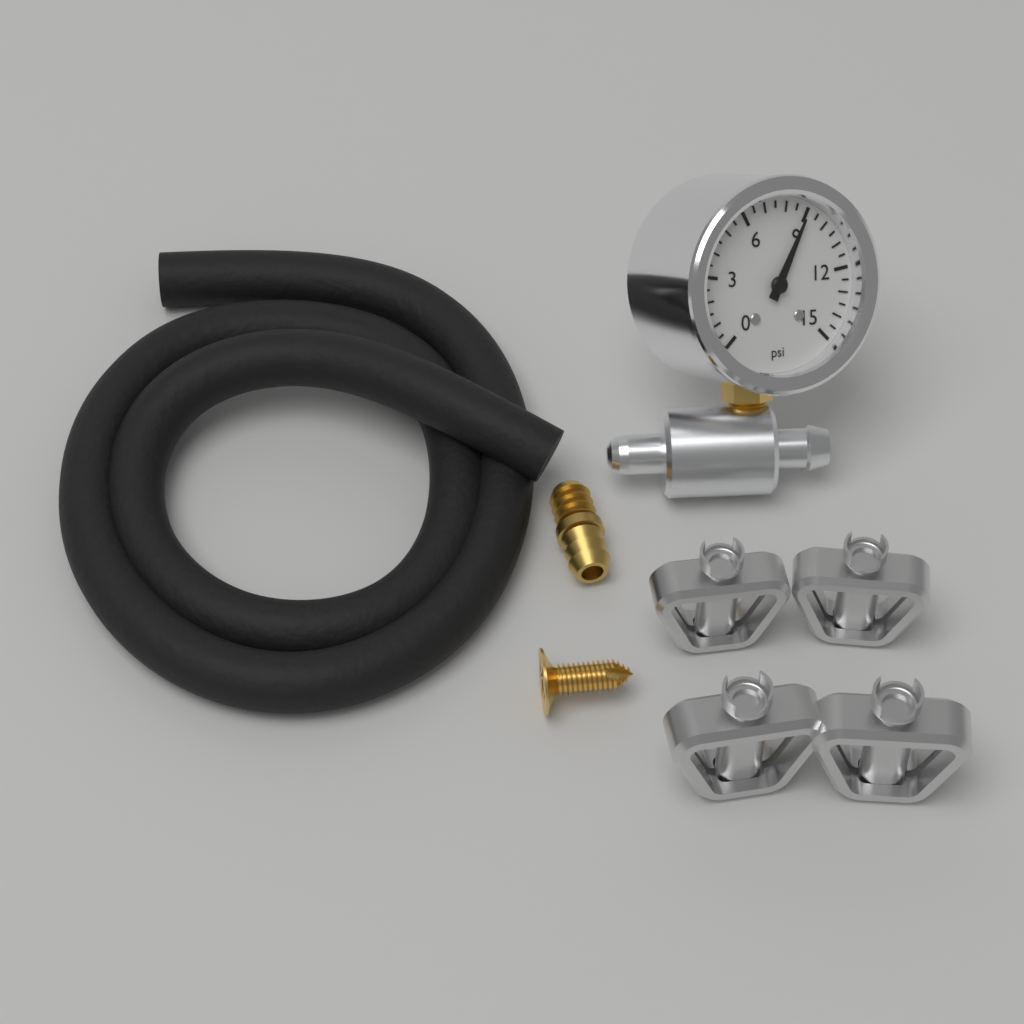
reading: 9.0 psi
